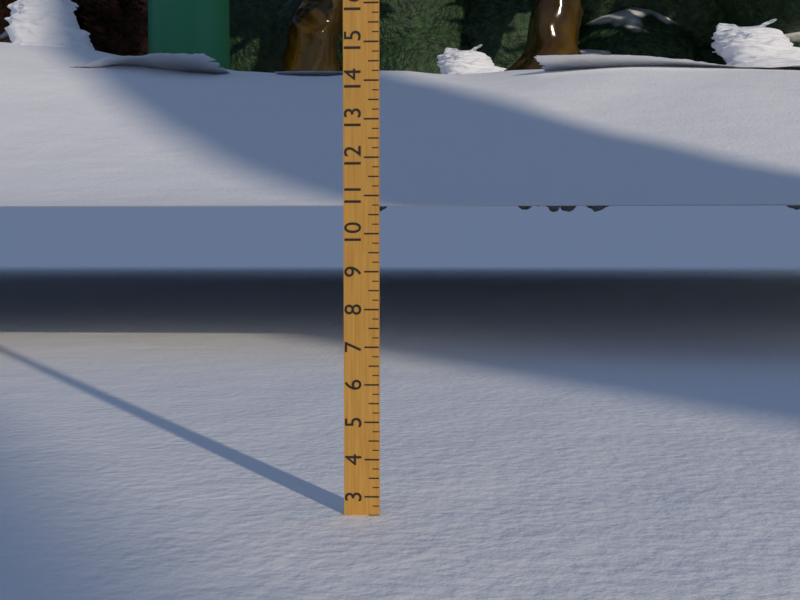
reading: 2.50 (no unit)
